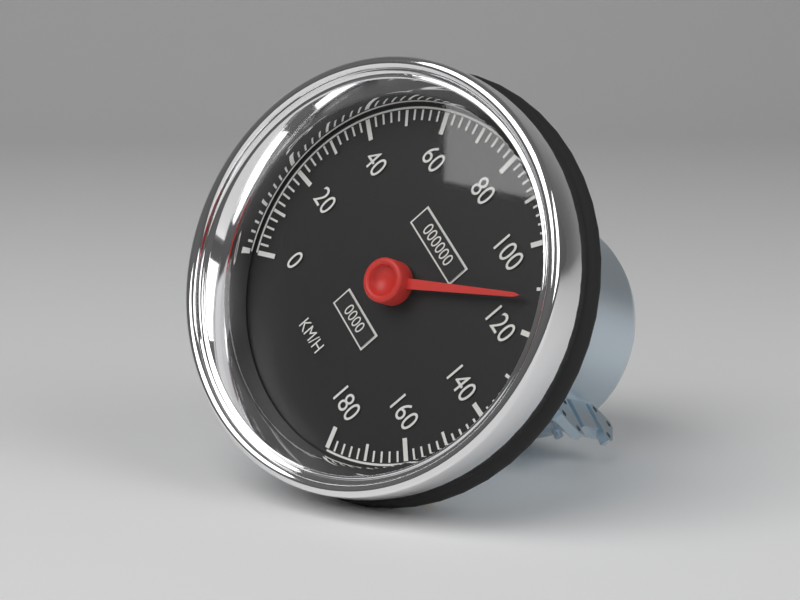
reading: 112 km/h
